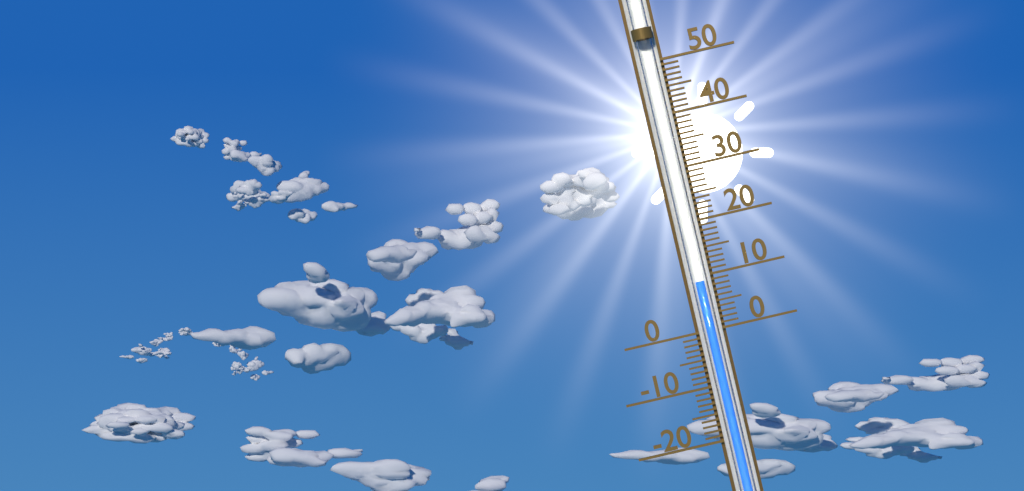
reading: 9 (no unit)
